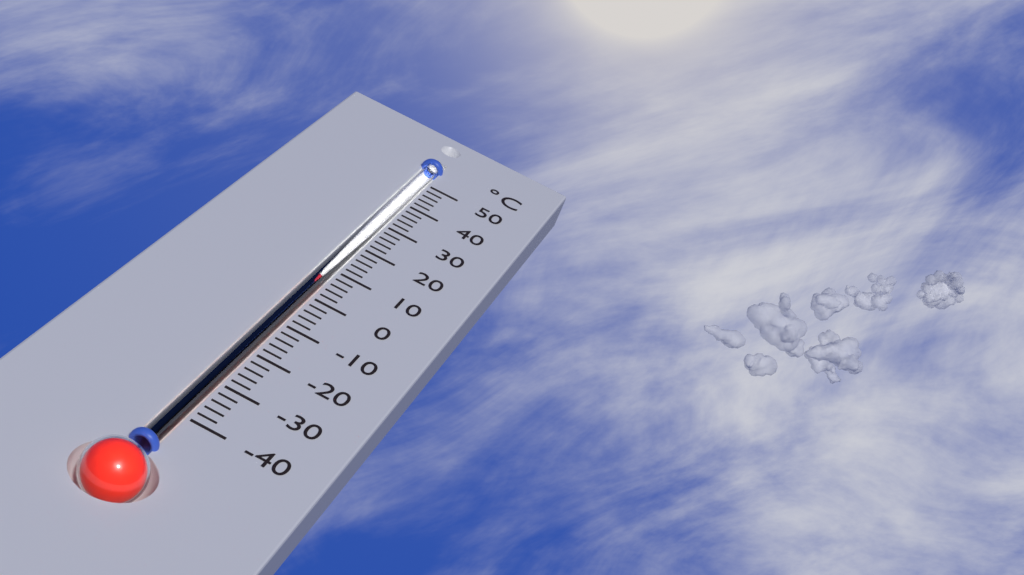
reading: 6 °C
